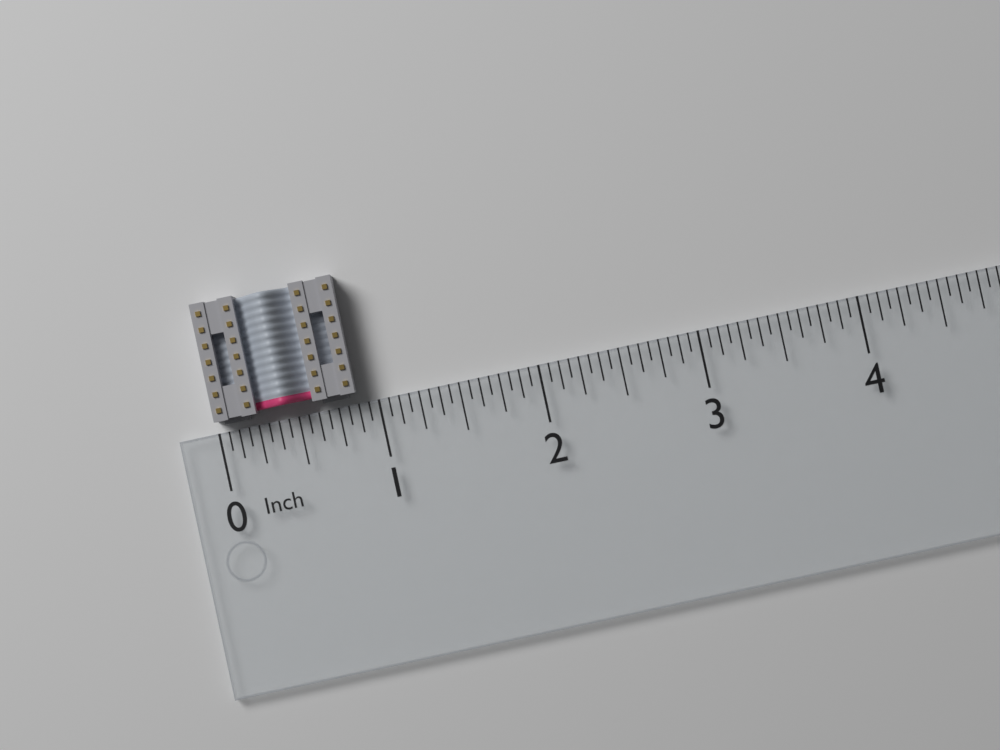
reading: 0.8750 in
